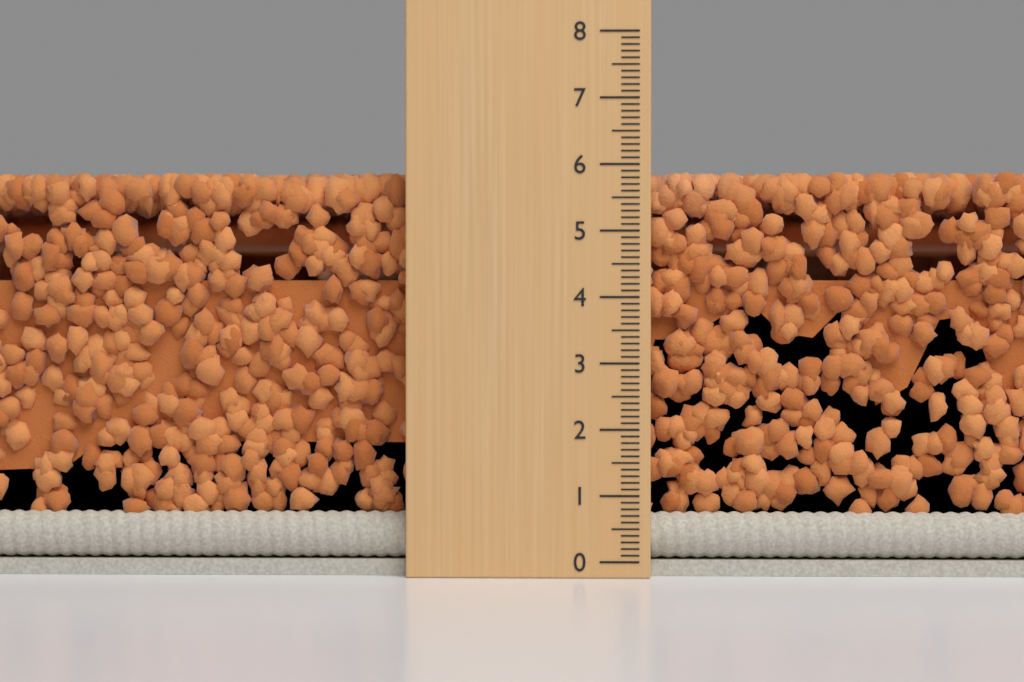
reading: 5.9 (no unit)
